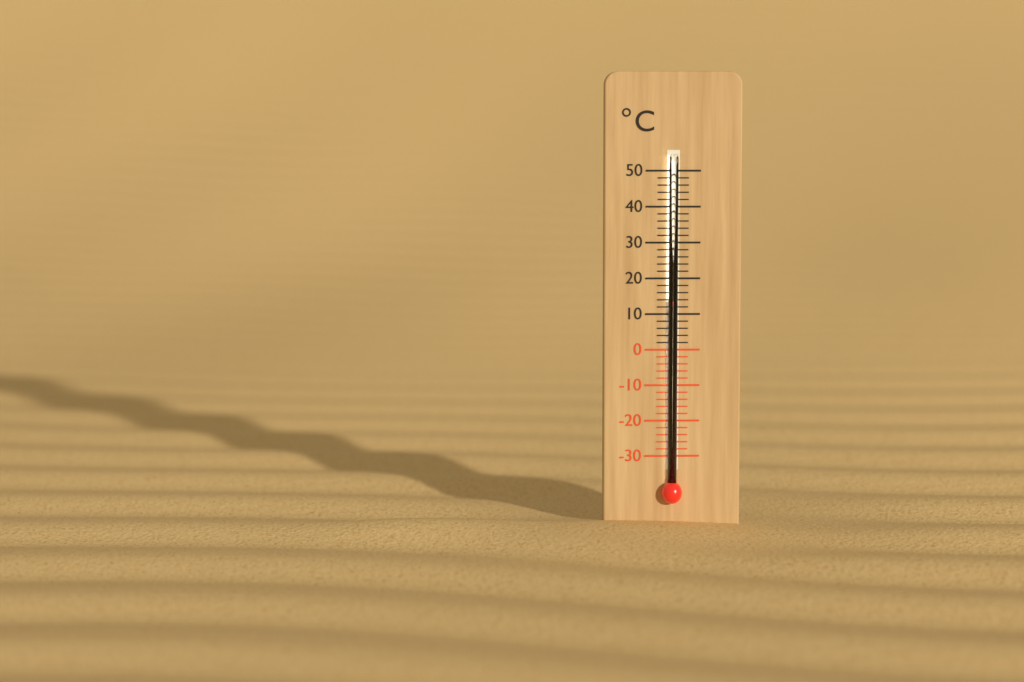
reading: 14 °C
